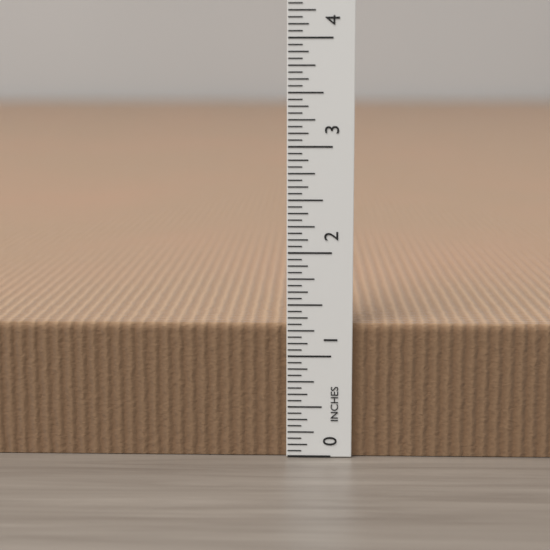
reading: 1.3125 in
